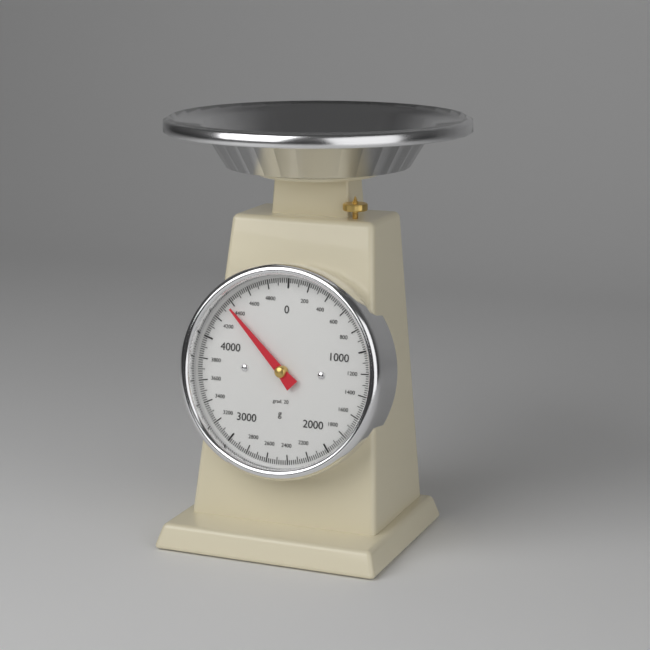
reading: 4360 g
